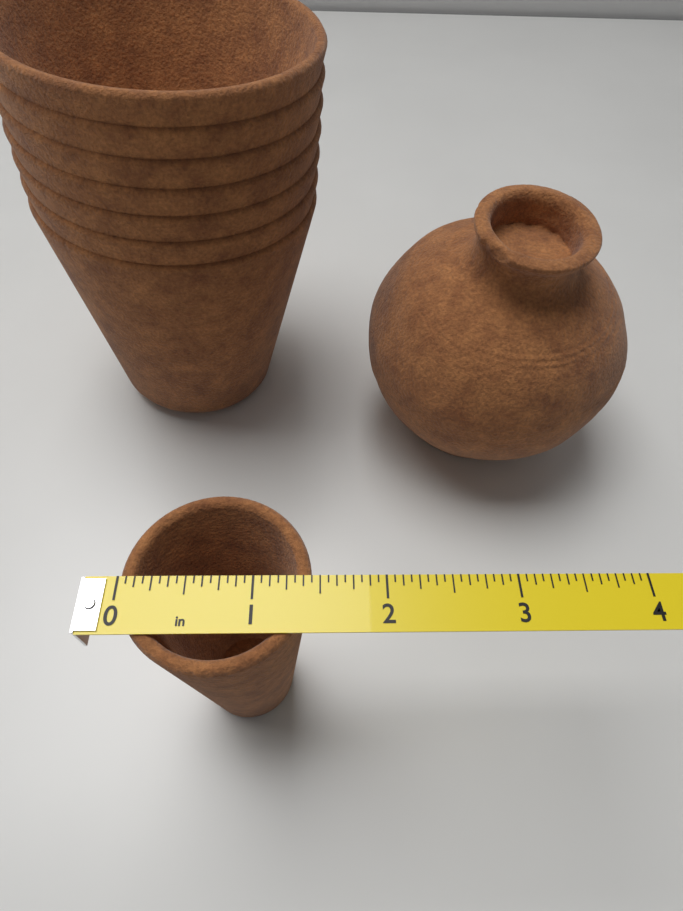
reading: 1.4375 in
